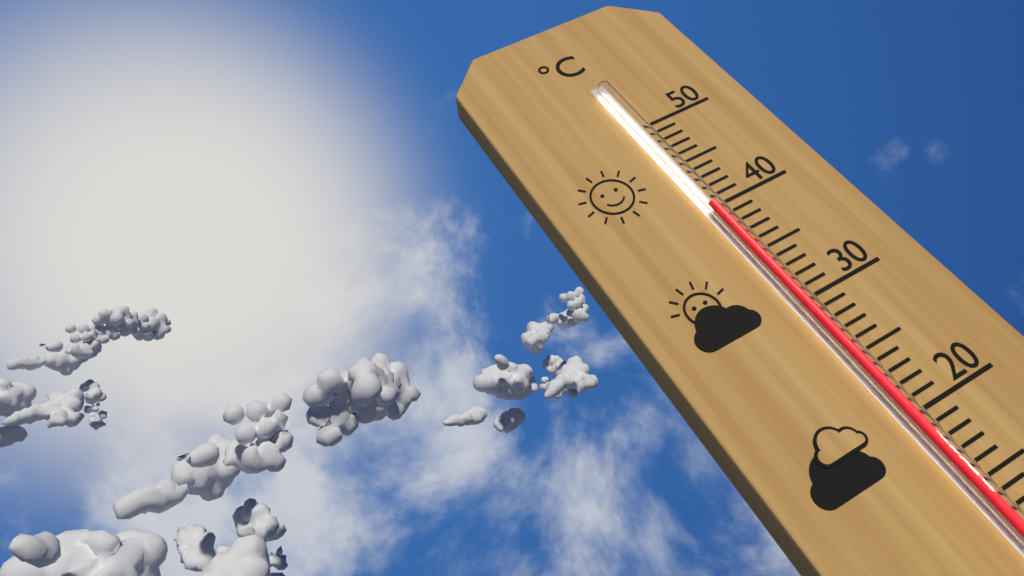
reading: 40 °C
